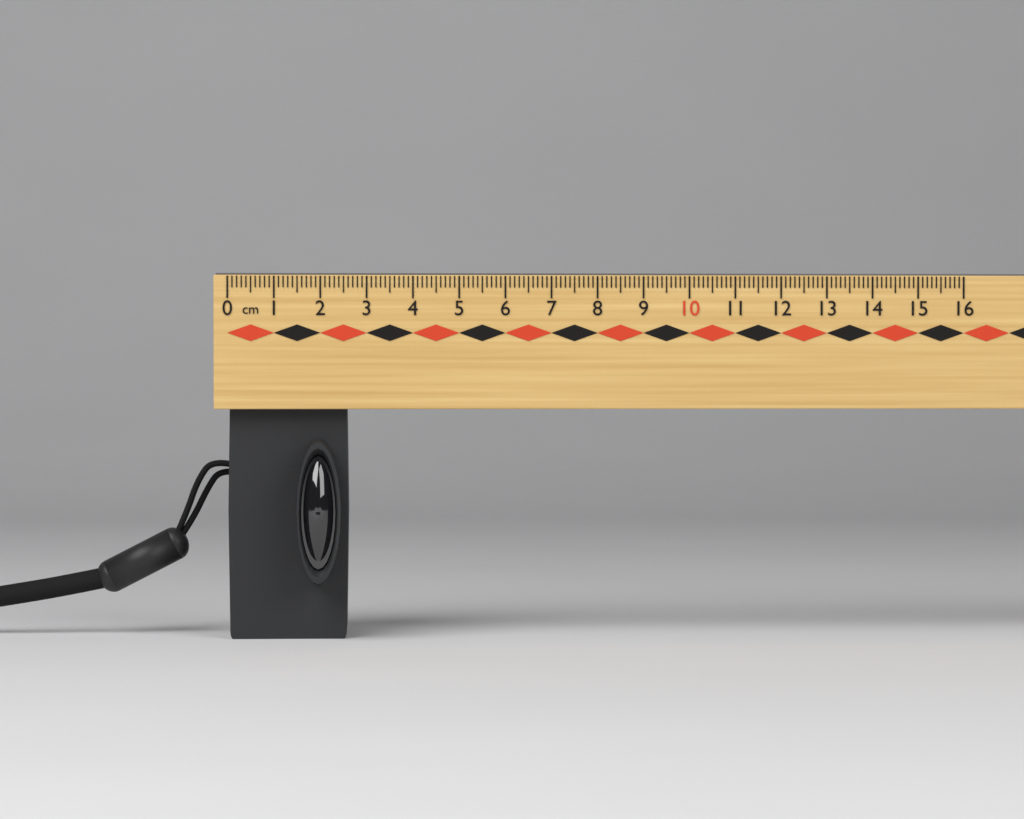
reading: 2.6 cm
